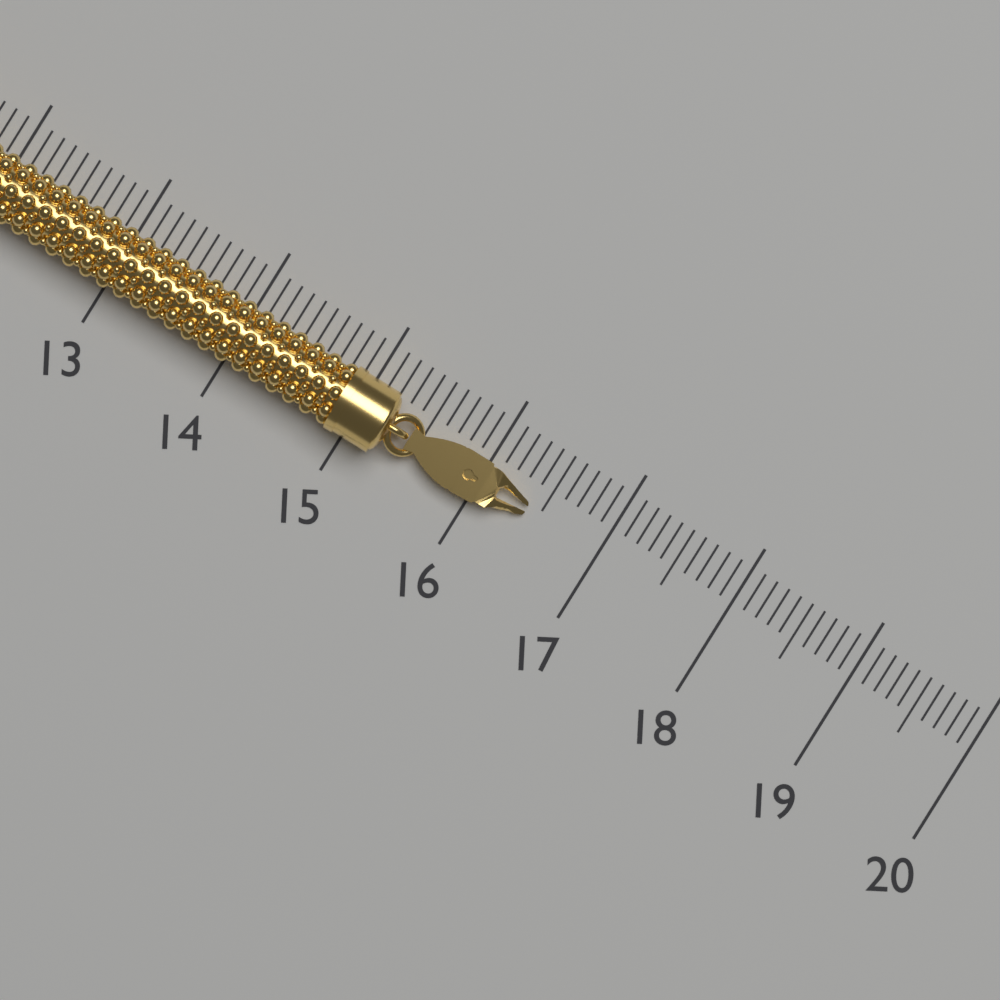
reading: 16.4 (no unit)
